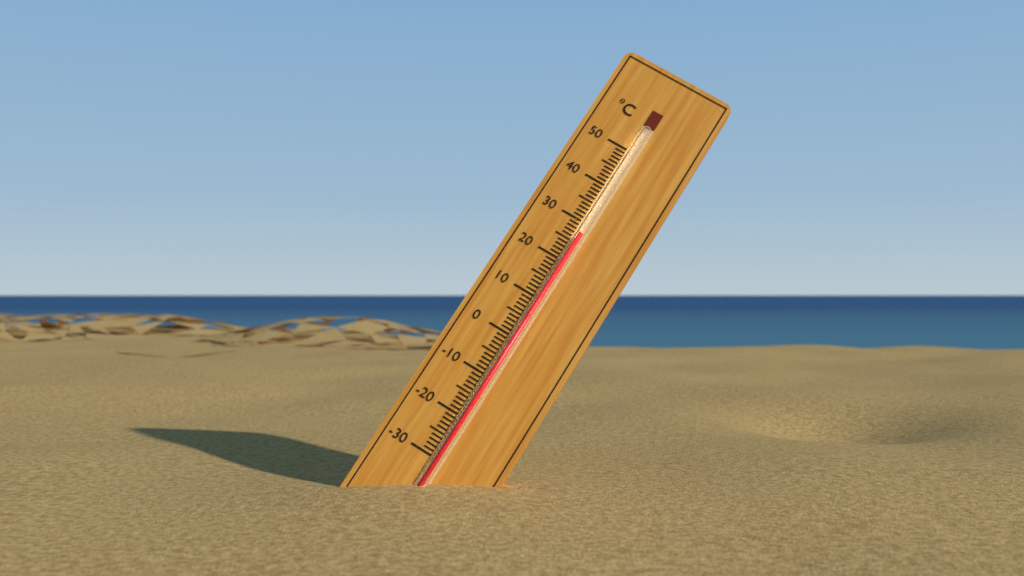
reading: 27 °C
